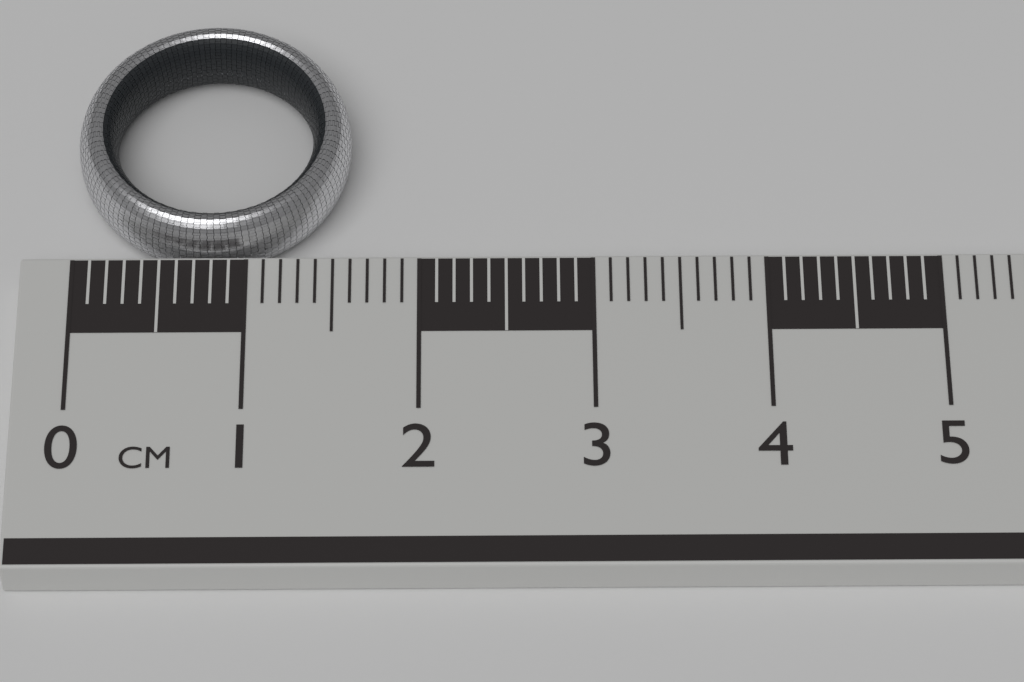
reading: 1.6 cm
